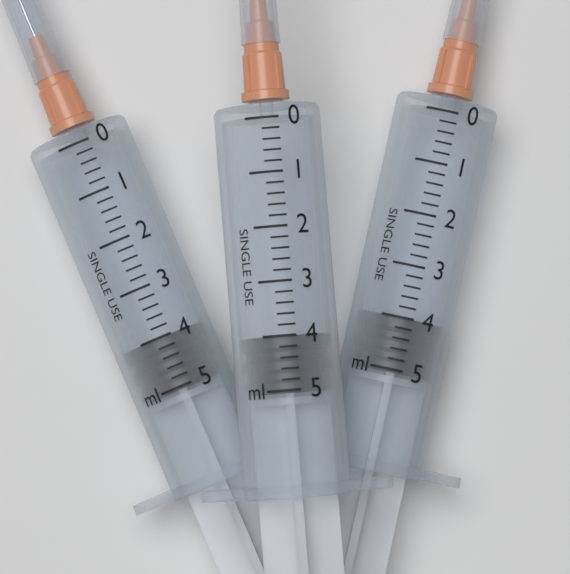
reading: 4.0 ml
